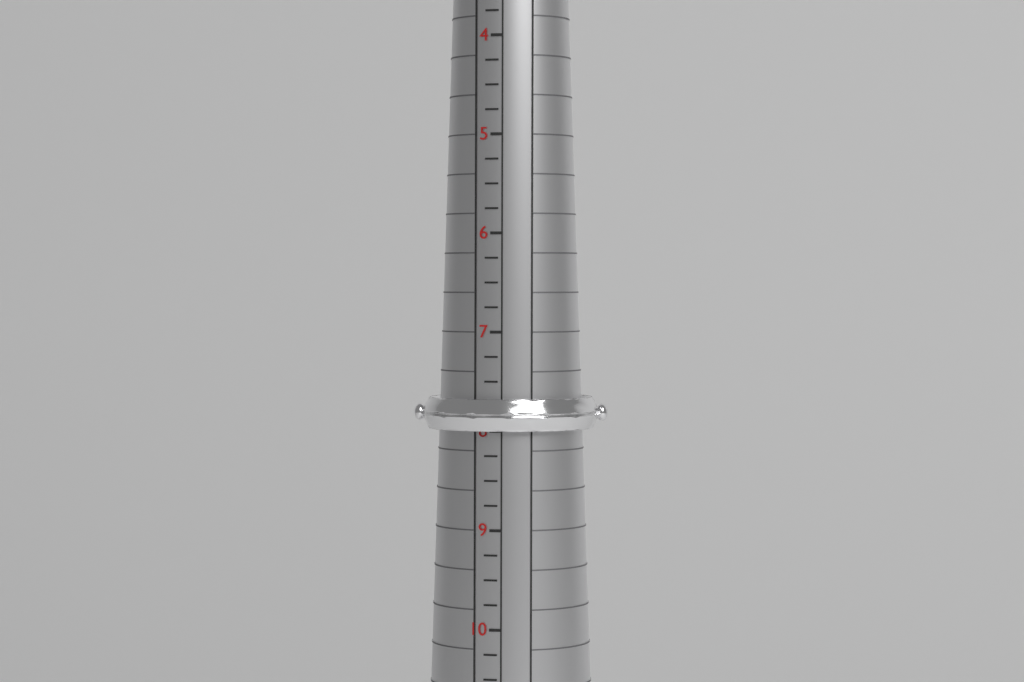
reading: 8.00 (no unit)
